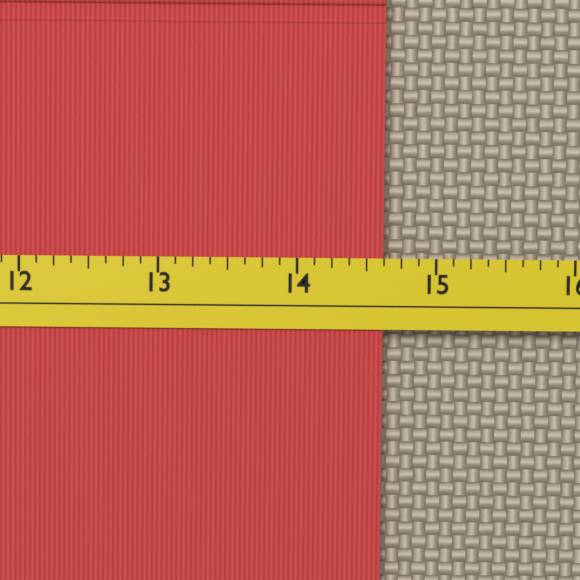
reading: 14.625 (no unit)
